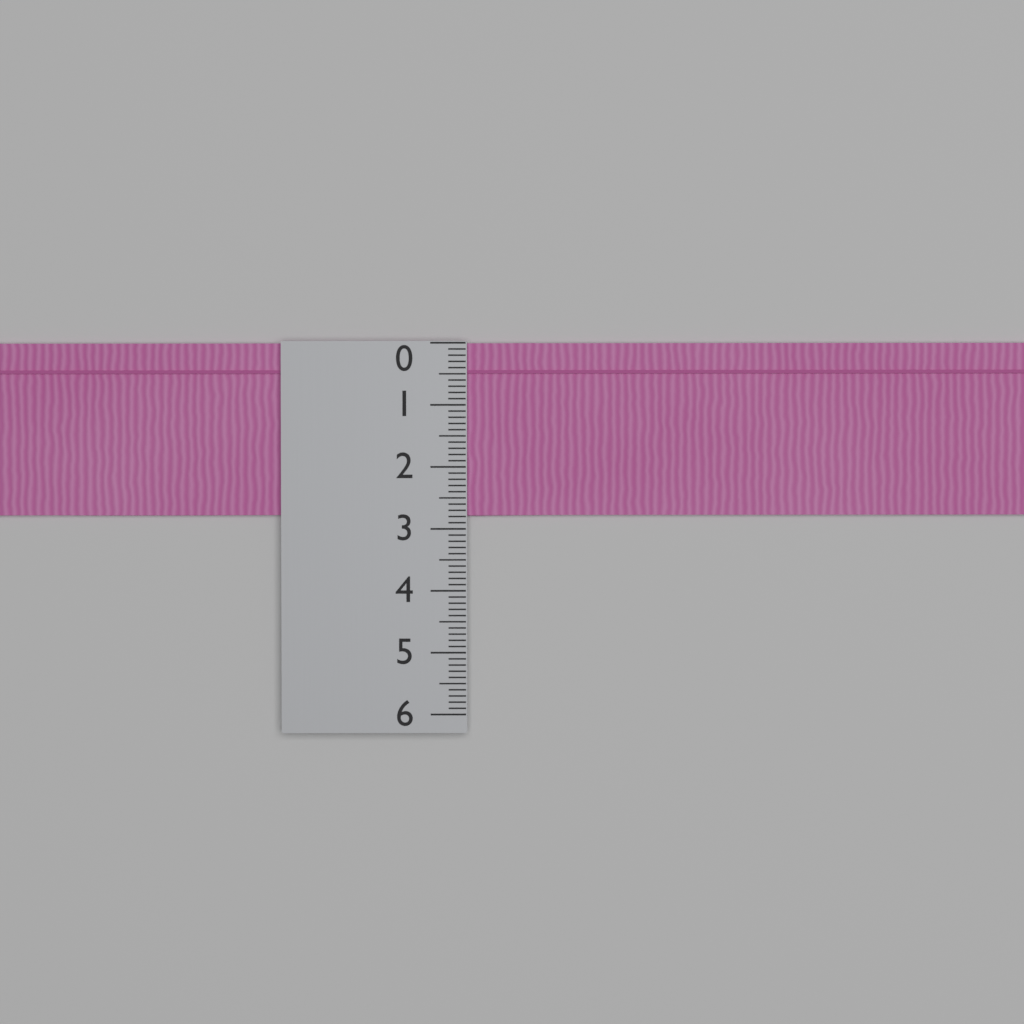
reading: 2.8 (no unit)
